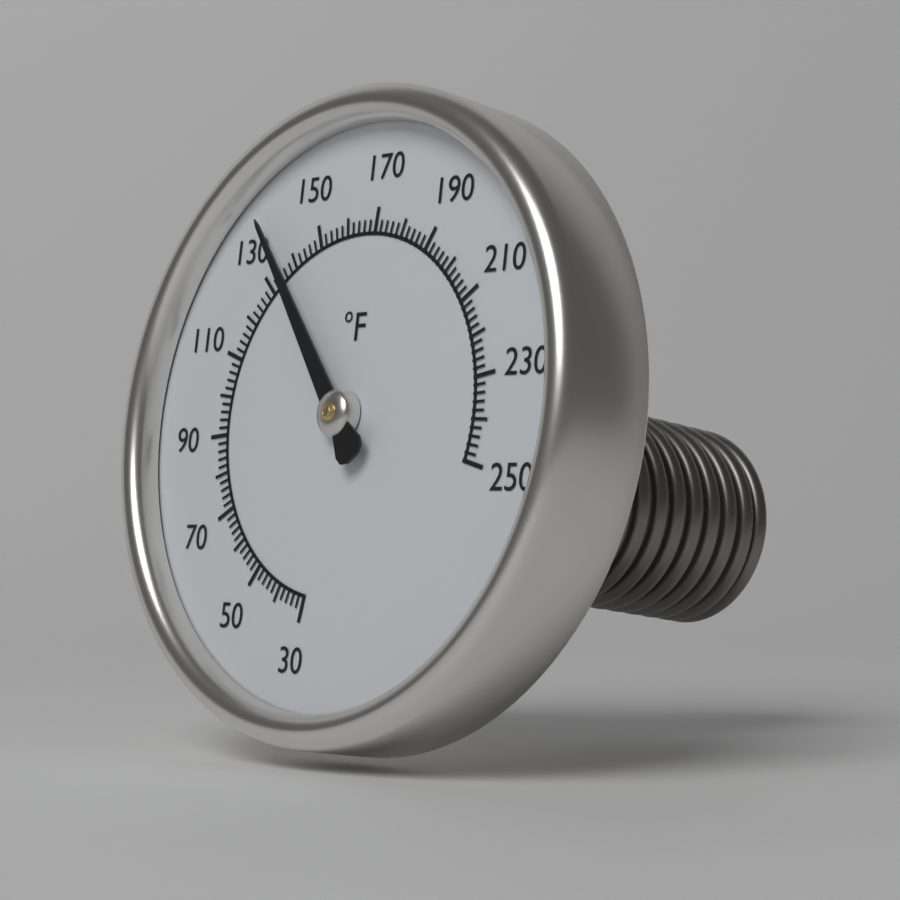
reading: 136 °F
